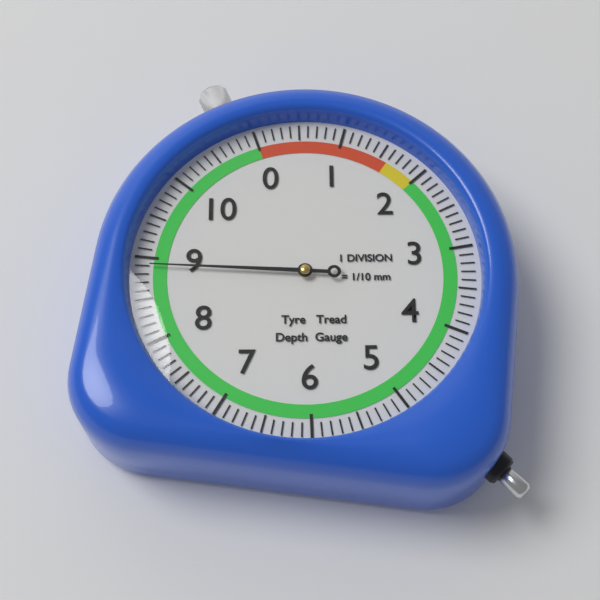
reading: 8.9 mm
